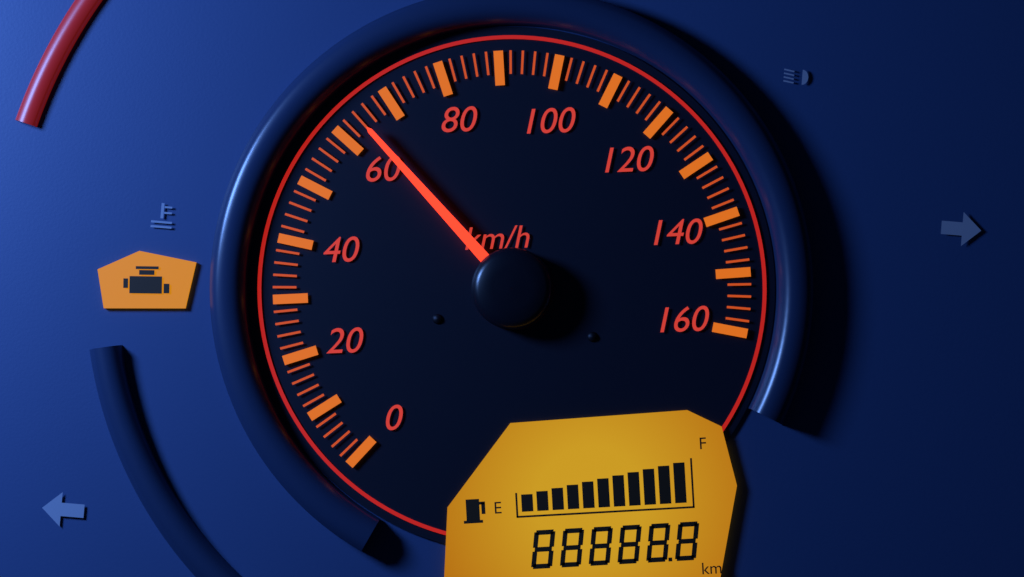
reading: 64 km/h
